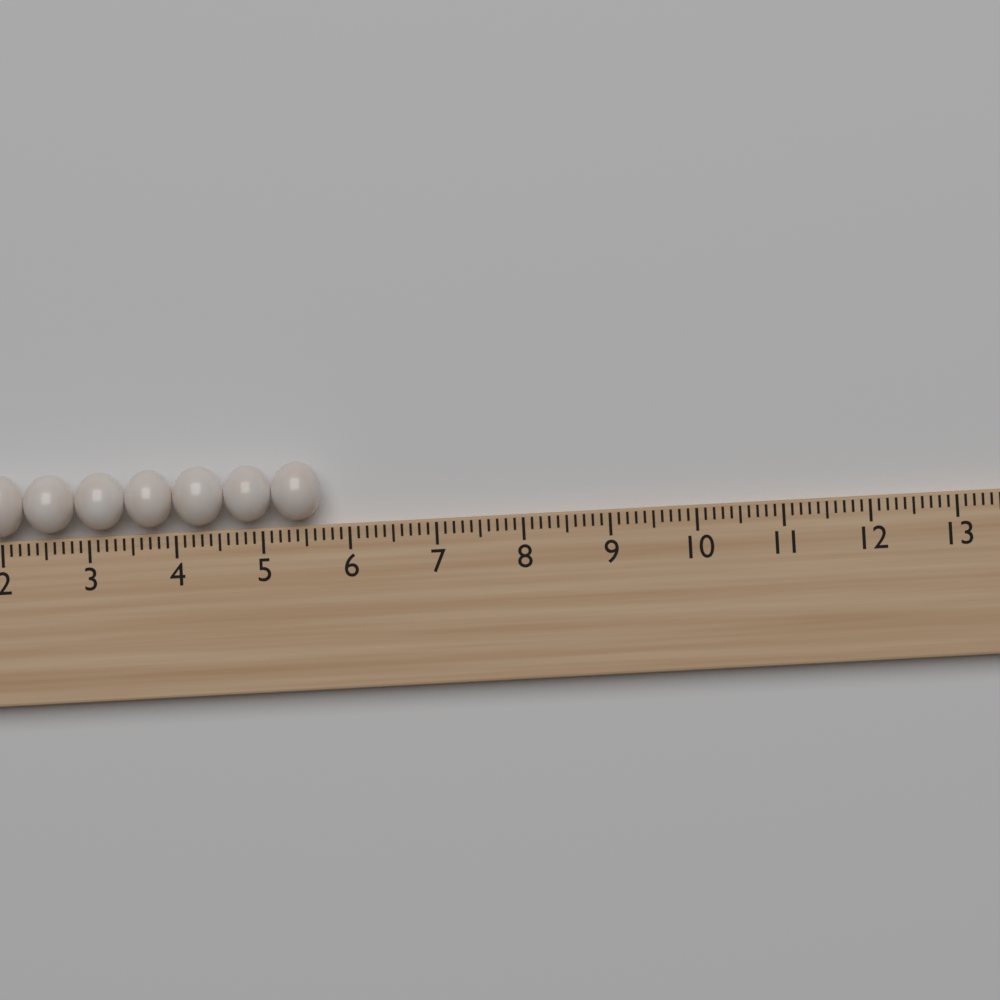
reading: 5.7 (no unit)
